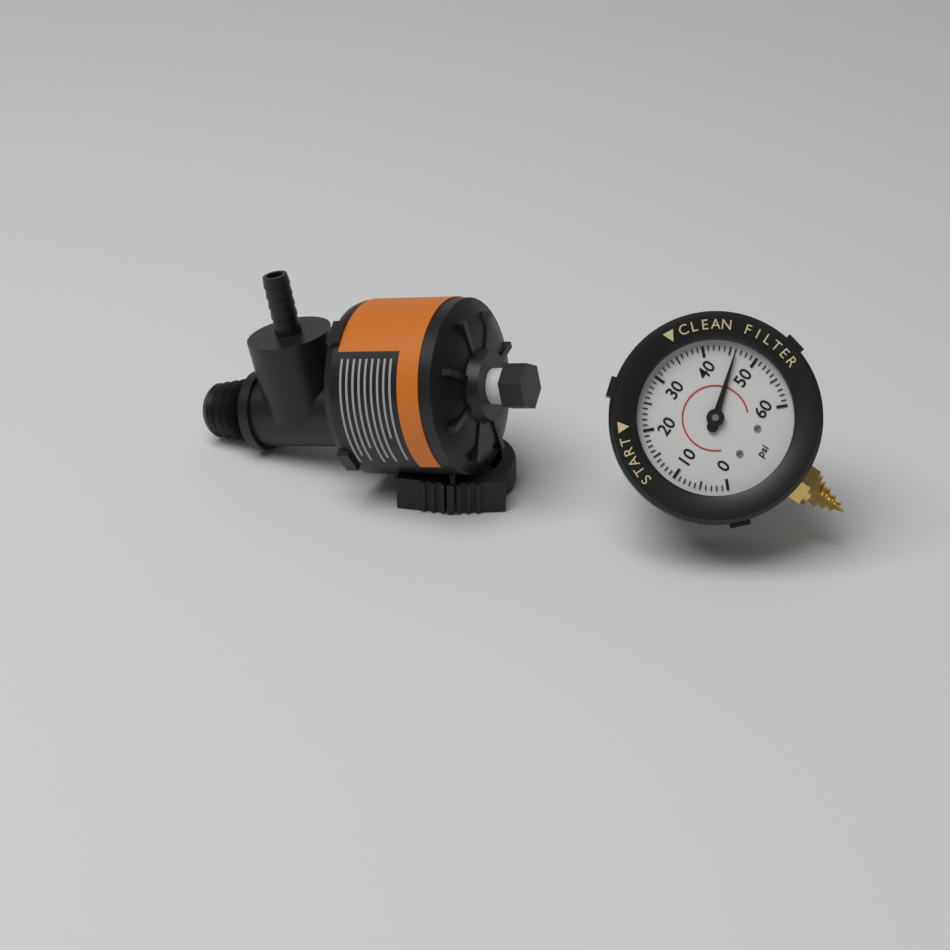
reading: 46 psi
